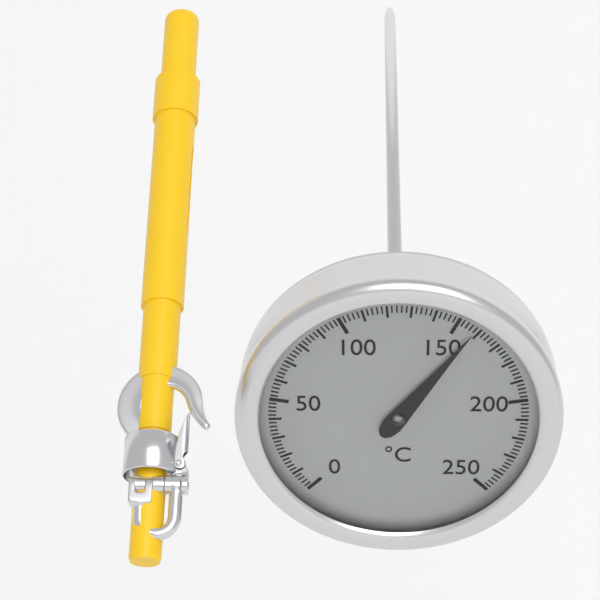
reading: 158 °C
